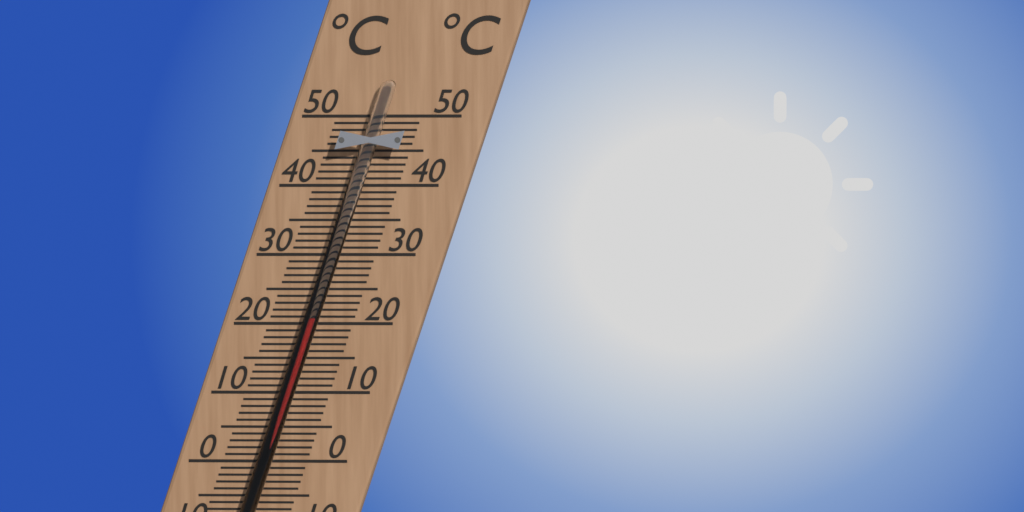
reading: 21 °C
